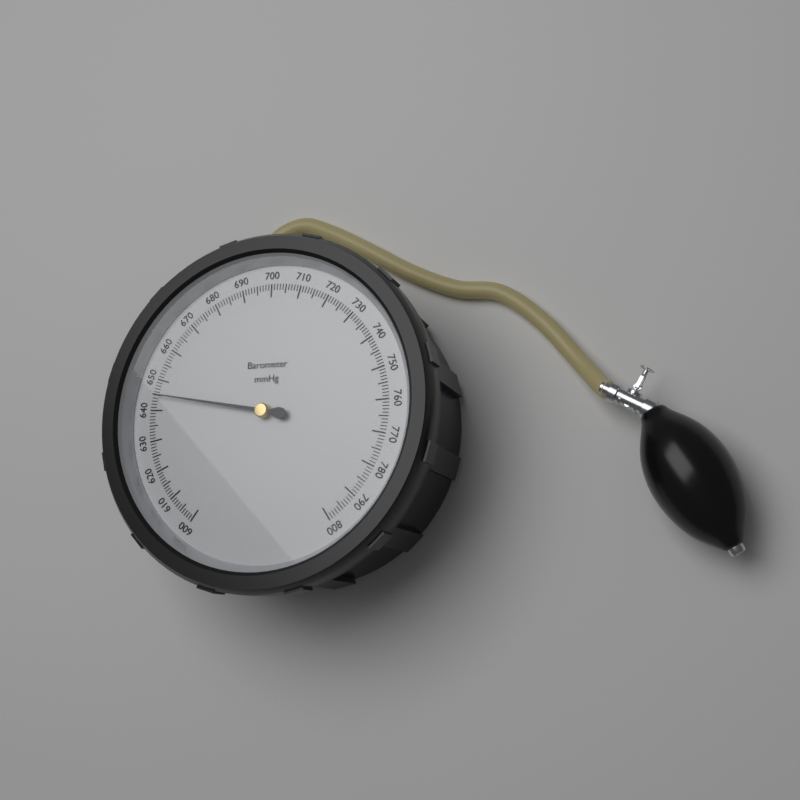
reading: 645 mmHg
